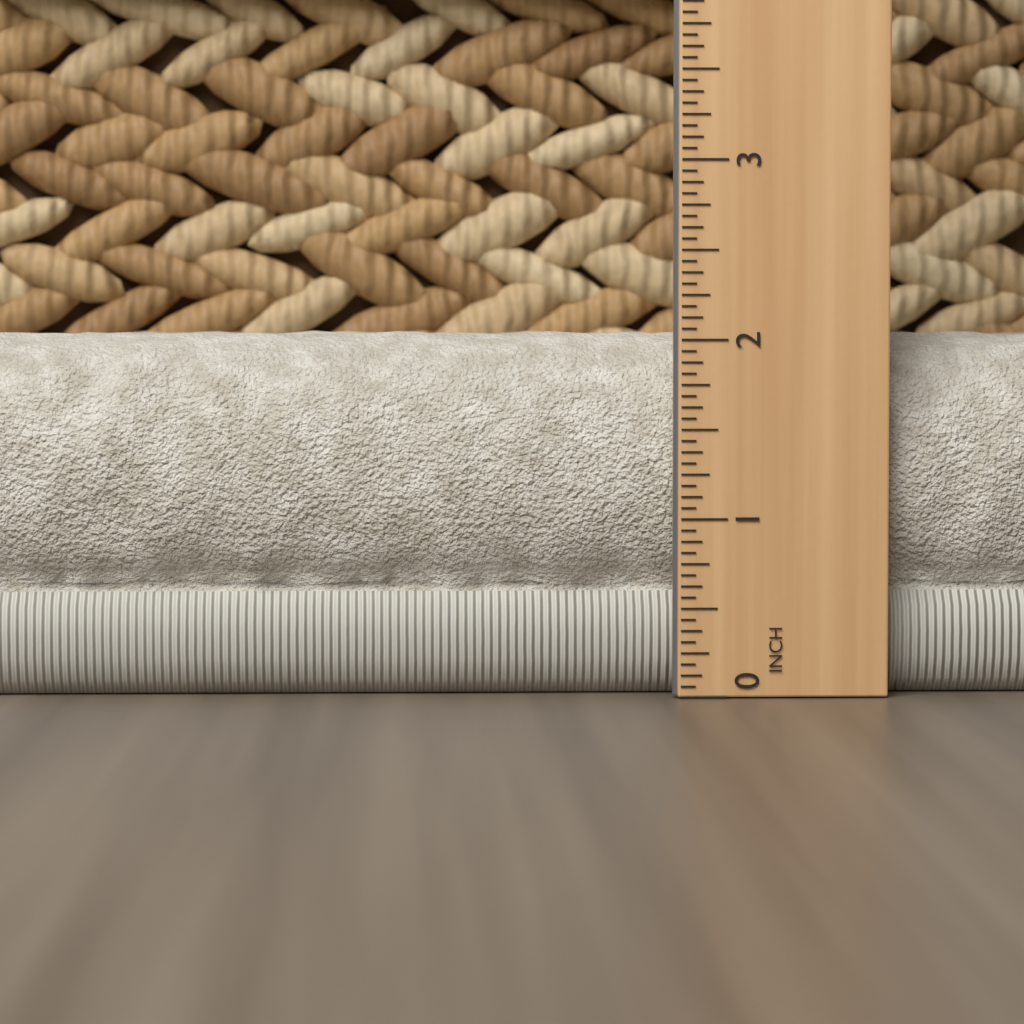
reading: 2.0625 in
